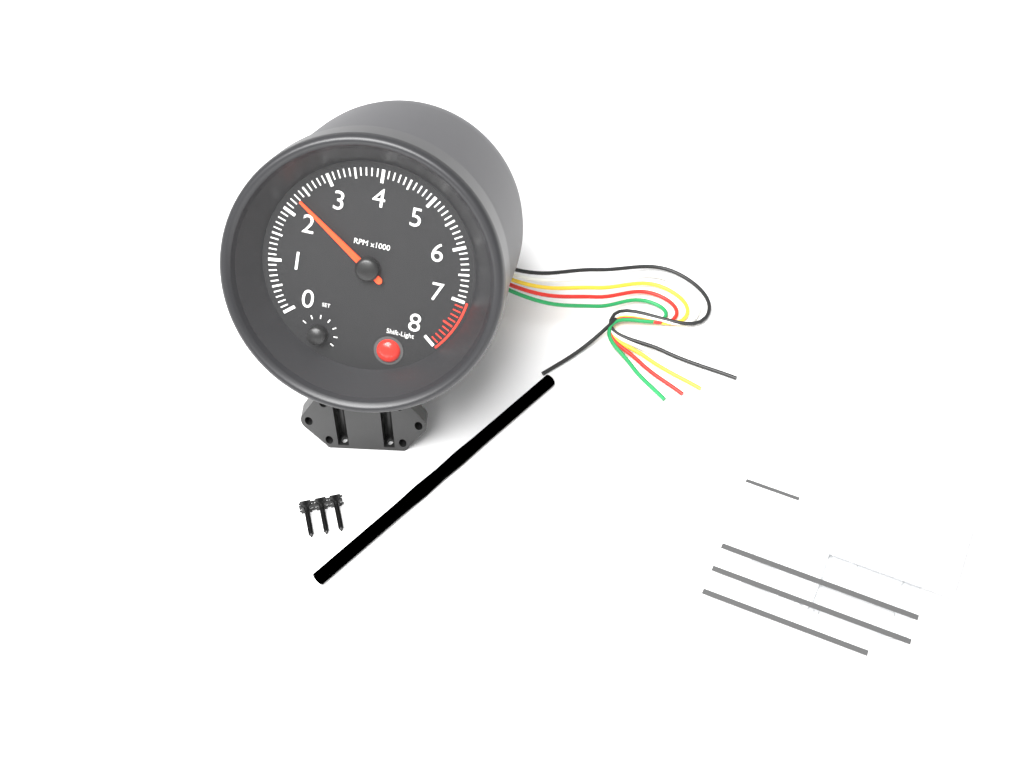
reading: 2300 RPM
